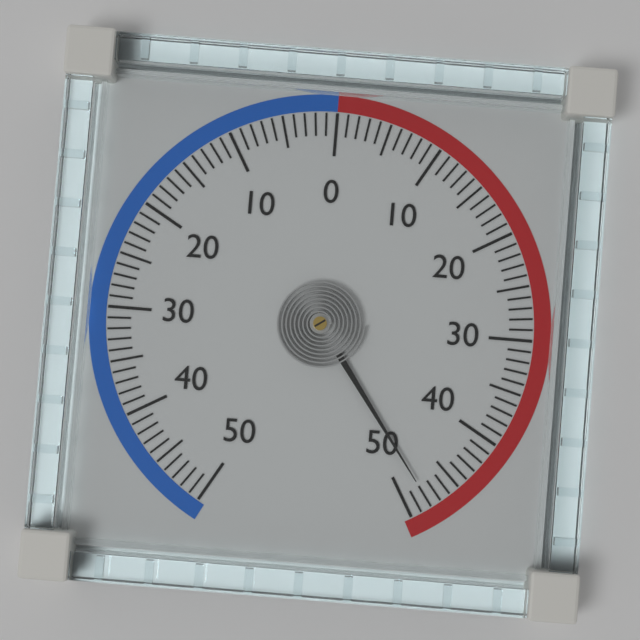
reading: 48 (no unit)
